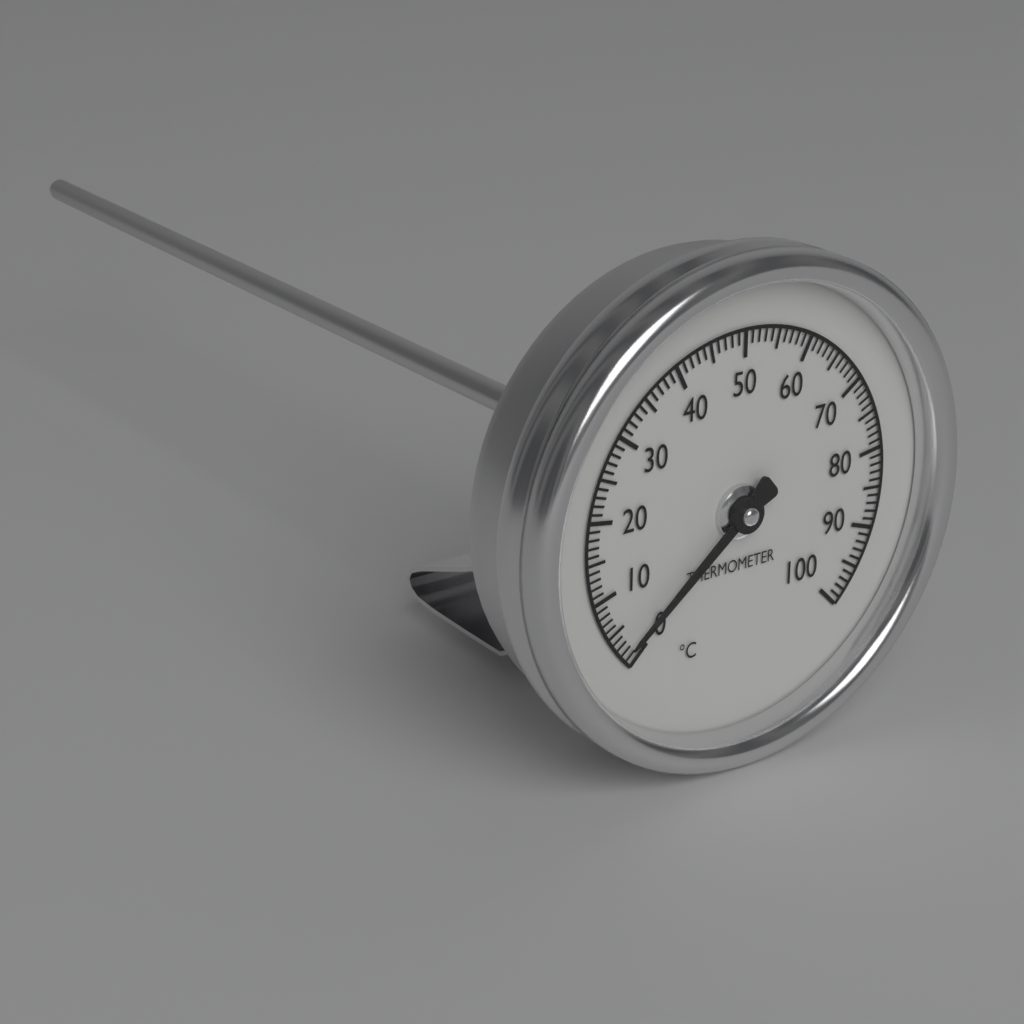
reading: 2 °C
